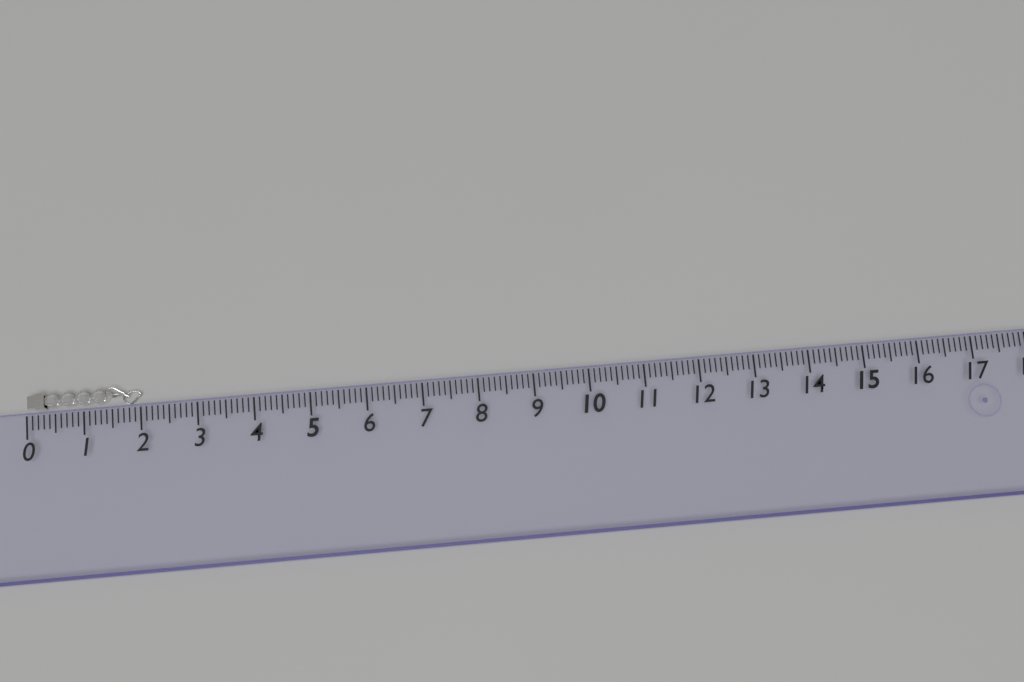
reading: 2.0 (no unit)
